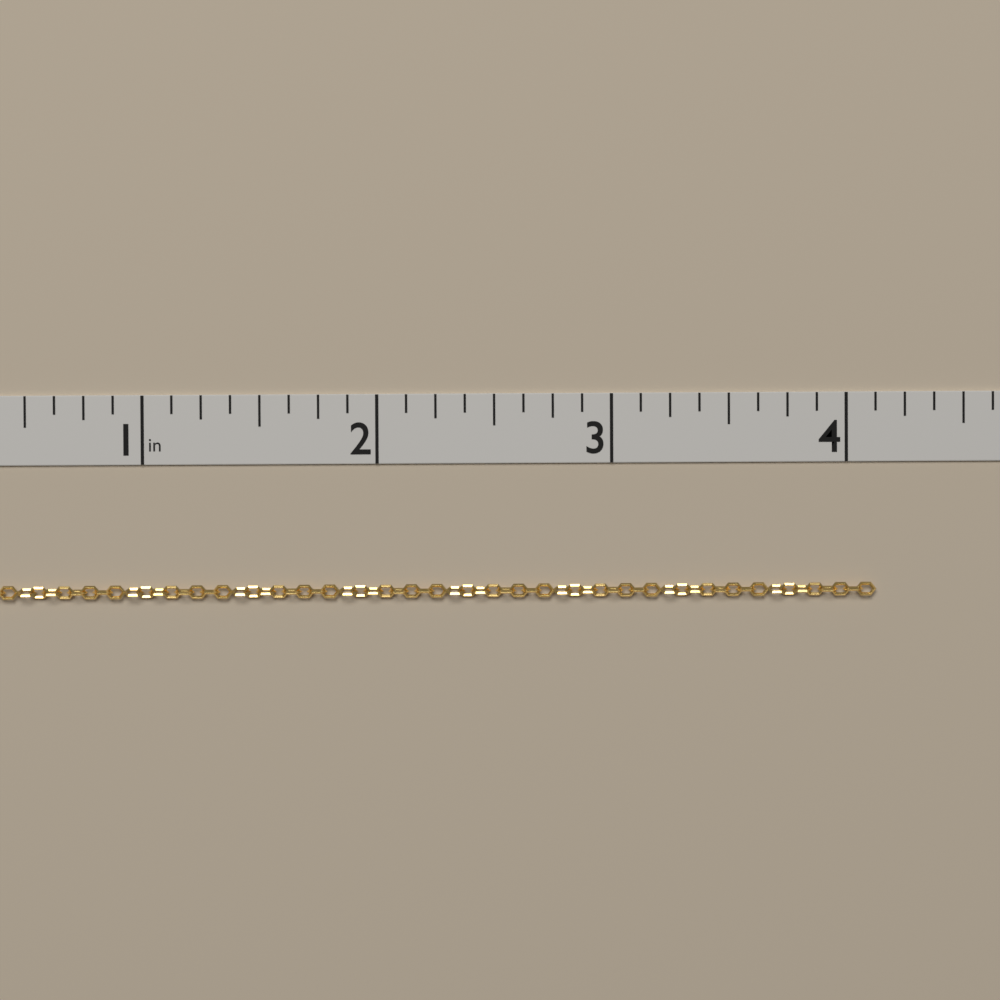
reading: 4.125 in
